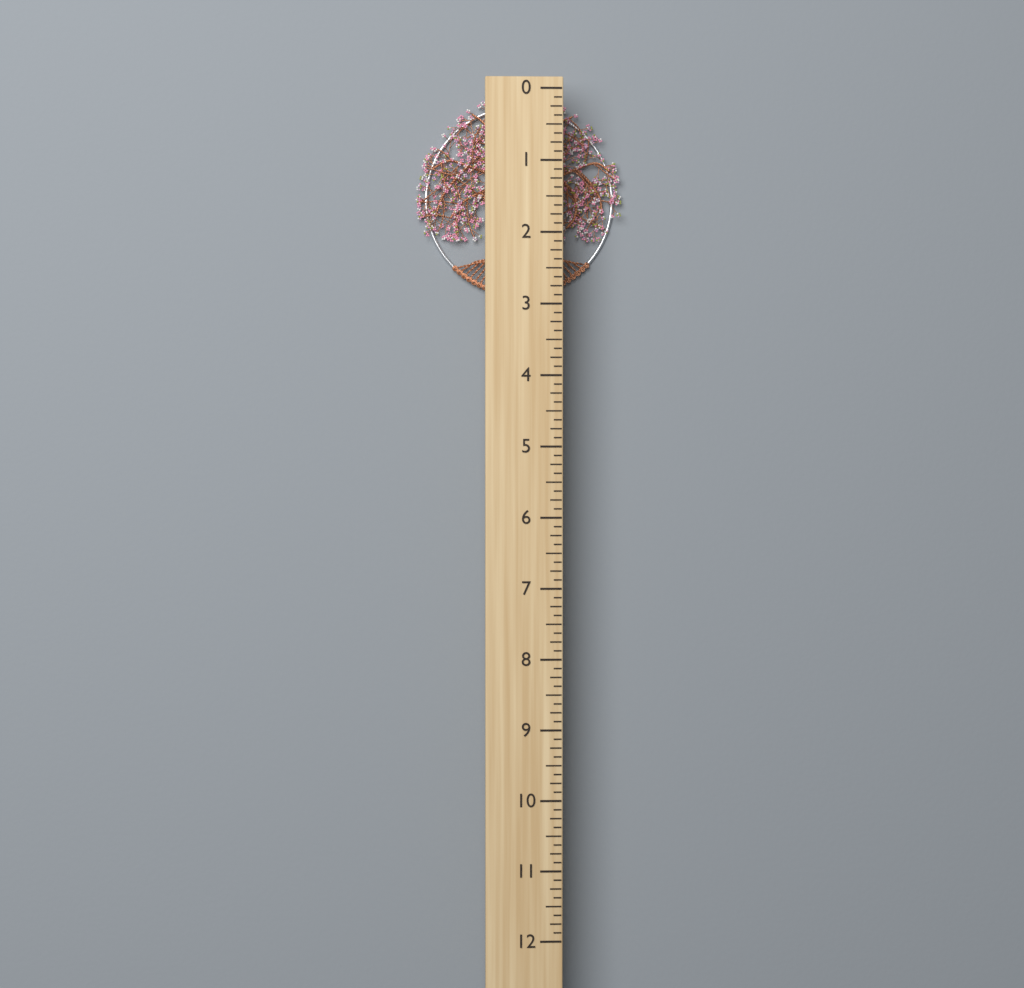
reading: 2.875 (no unit)
